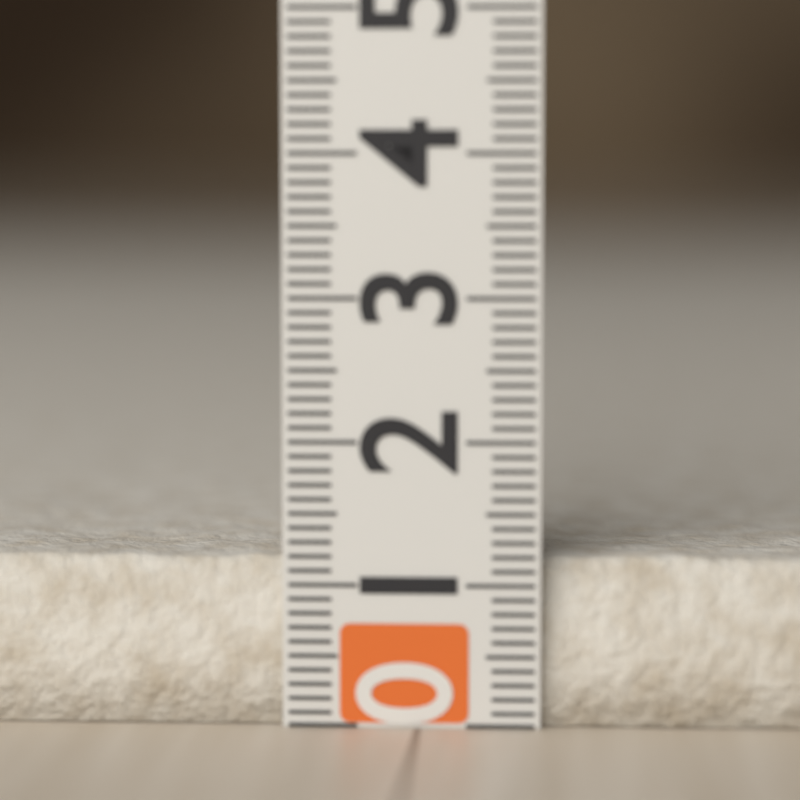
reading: 1.2 (no unit)
